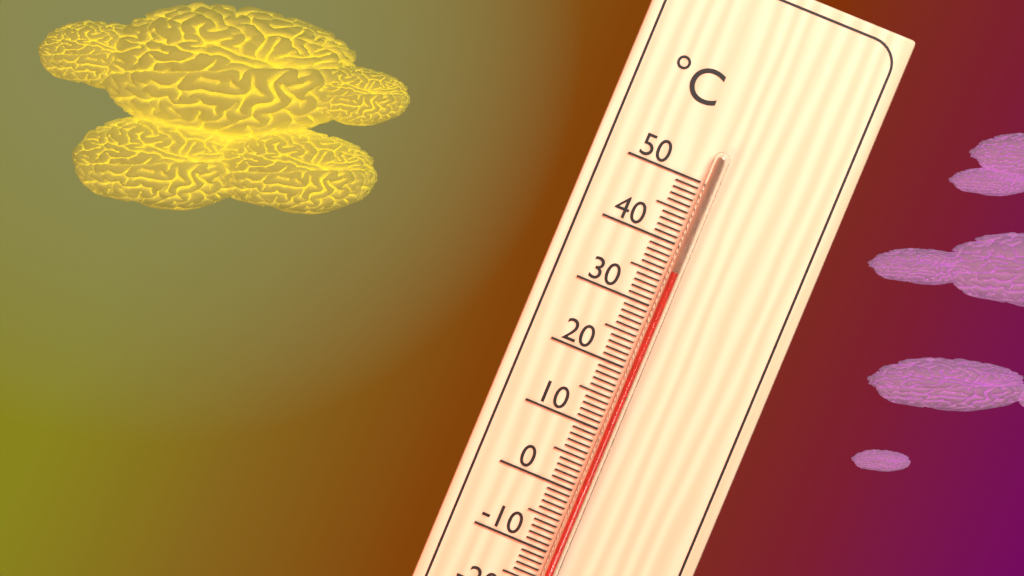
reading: 36 °C
